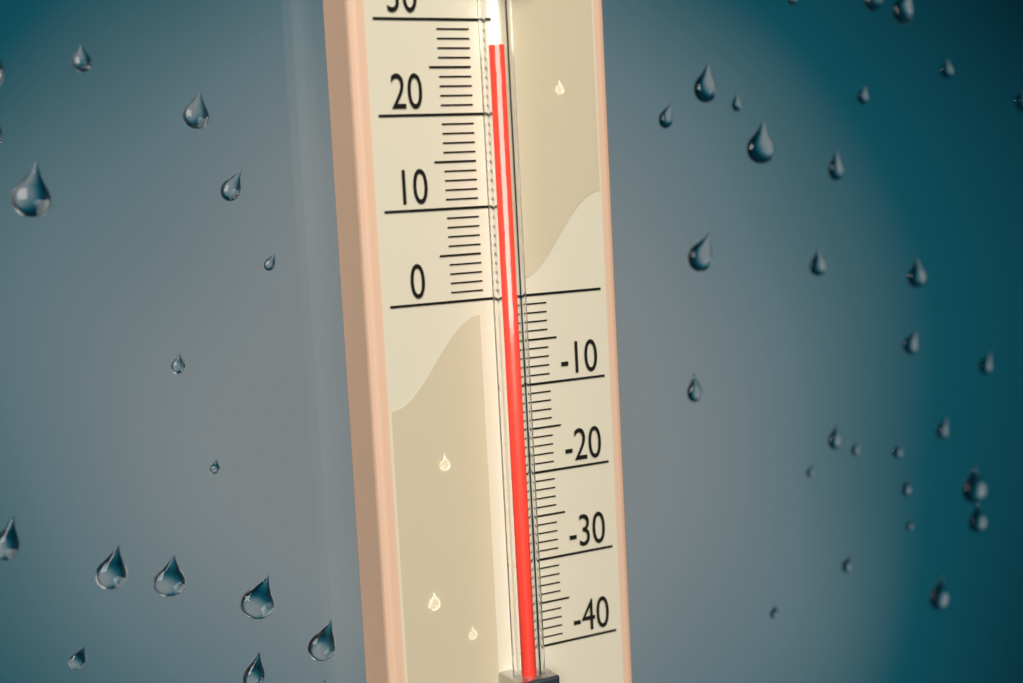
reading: 27 (no unit)
